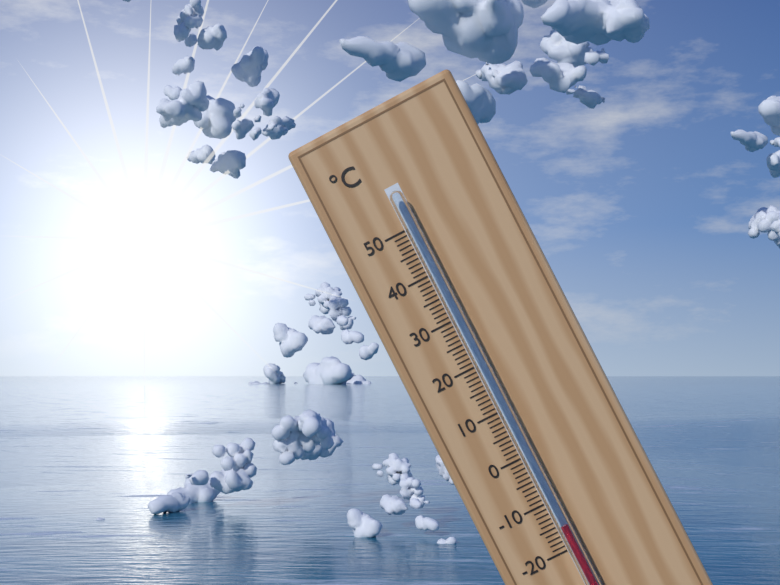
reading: -15 °C
